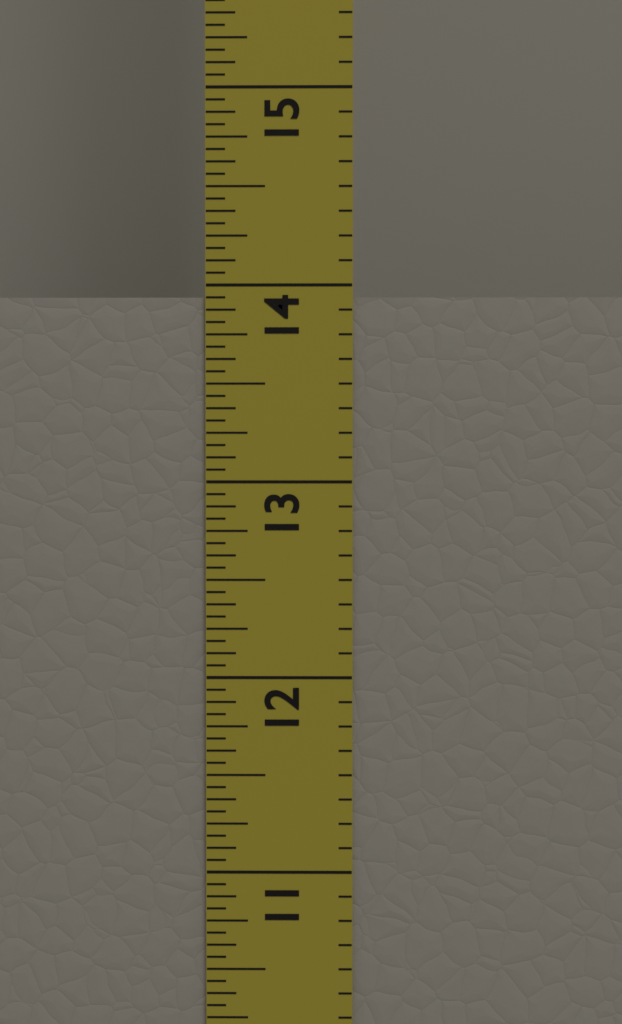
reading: 13.9375 in
